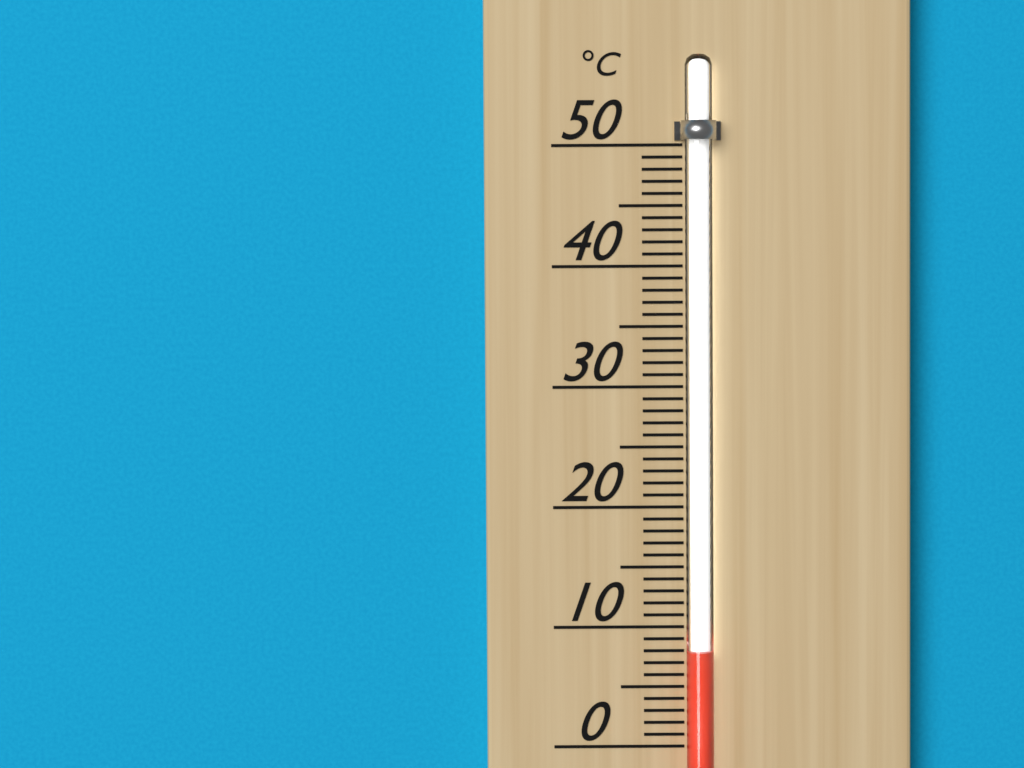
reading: 8 °C
